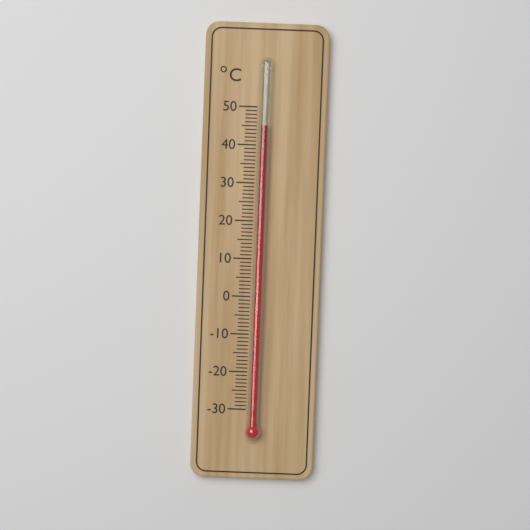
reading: 45 °C
